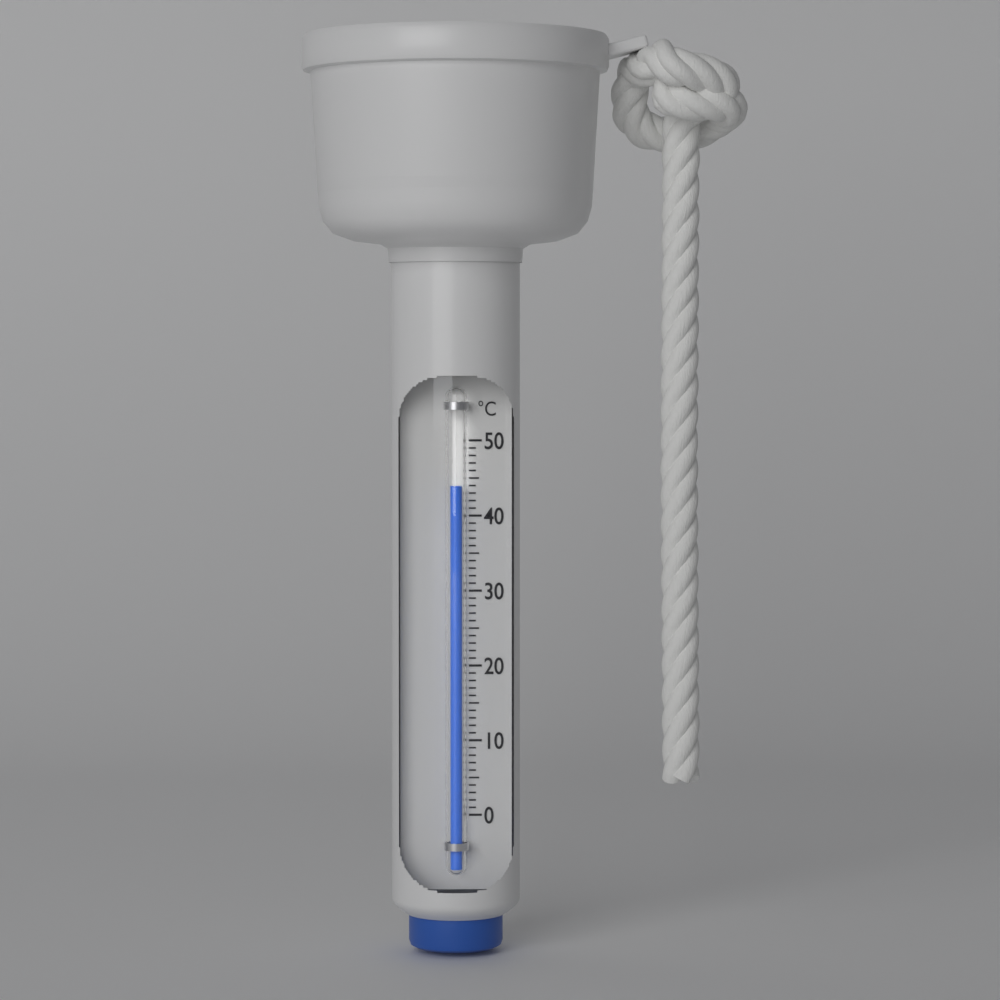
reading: 44 °C
